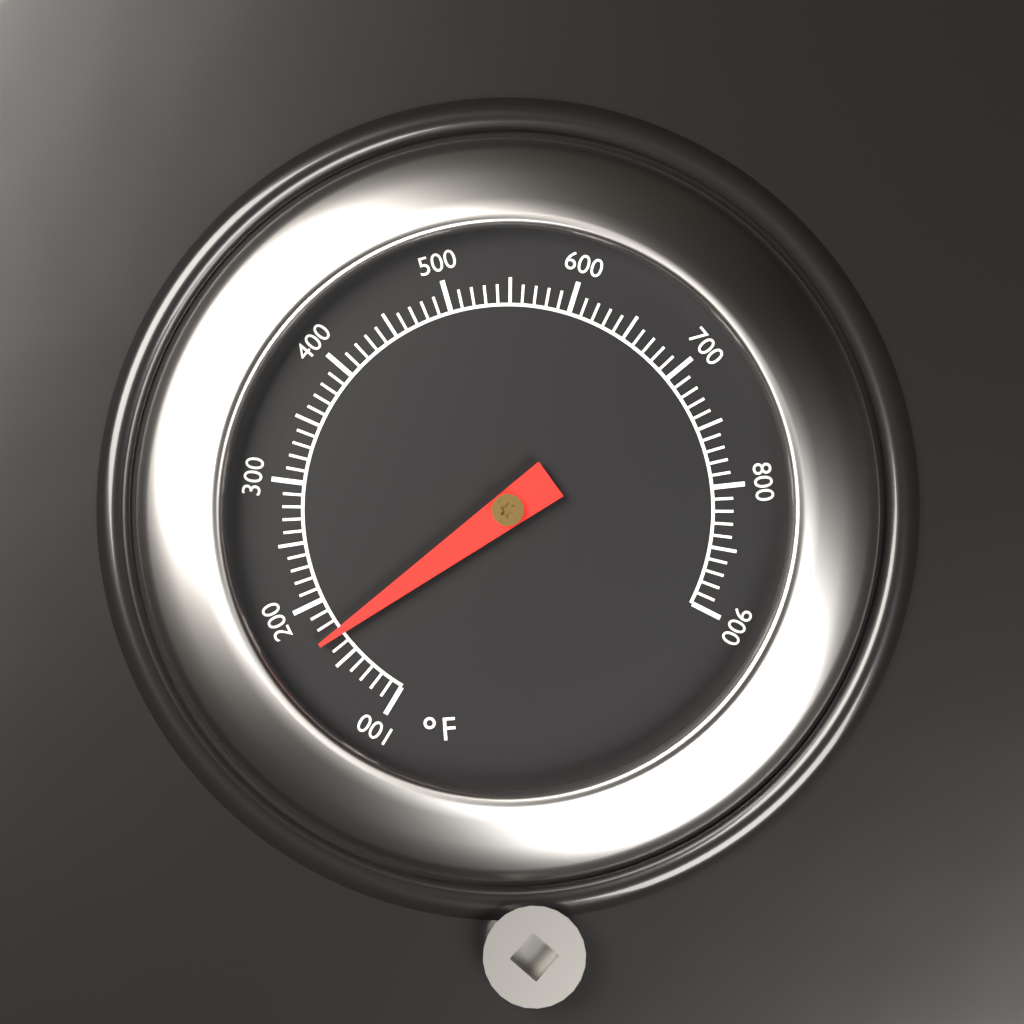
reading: 170 °F
